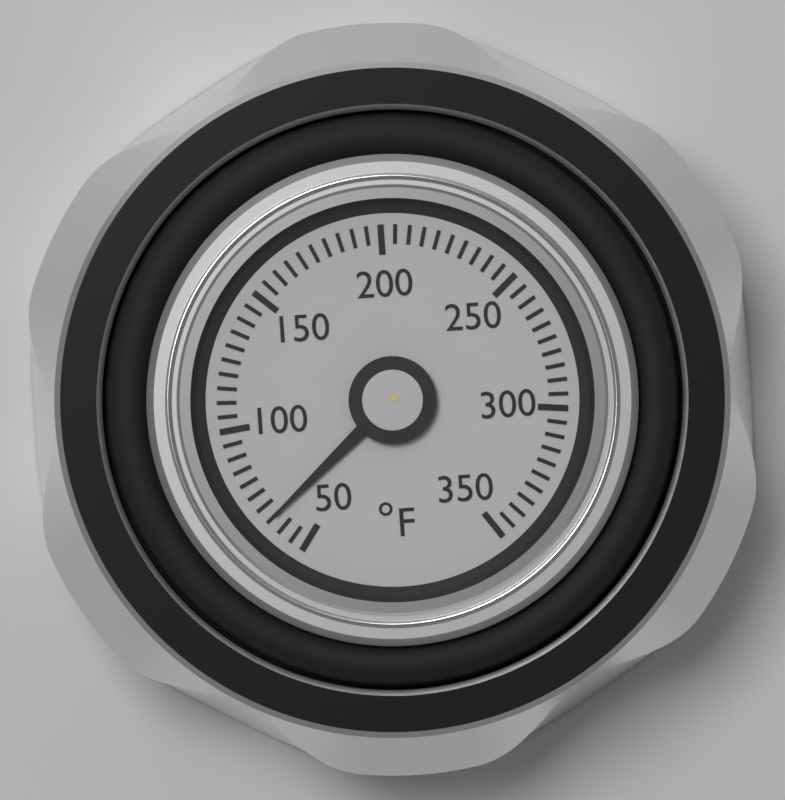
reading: 65 °F
